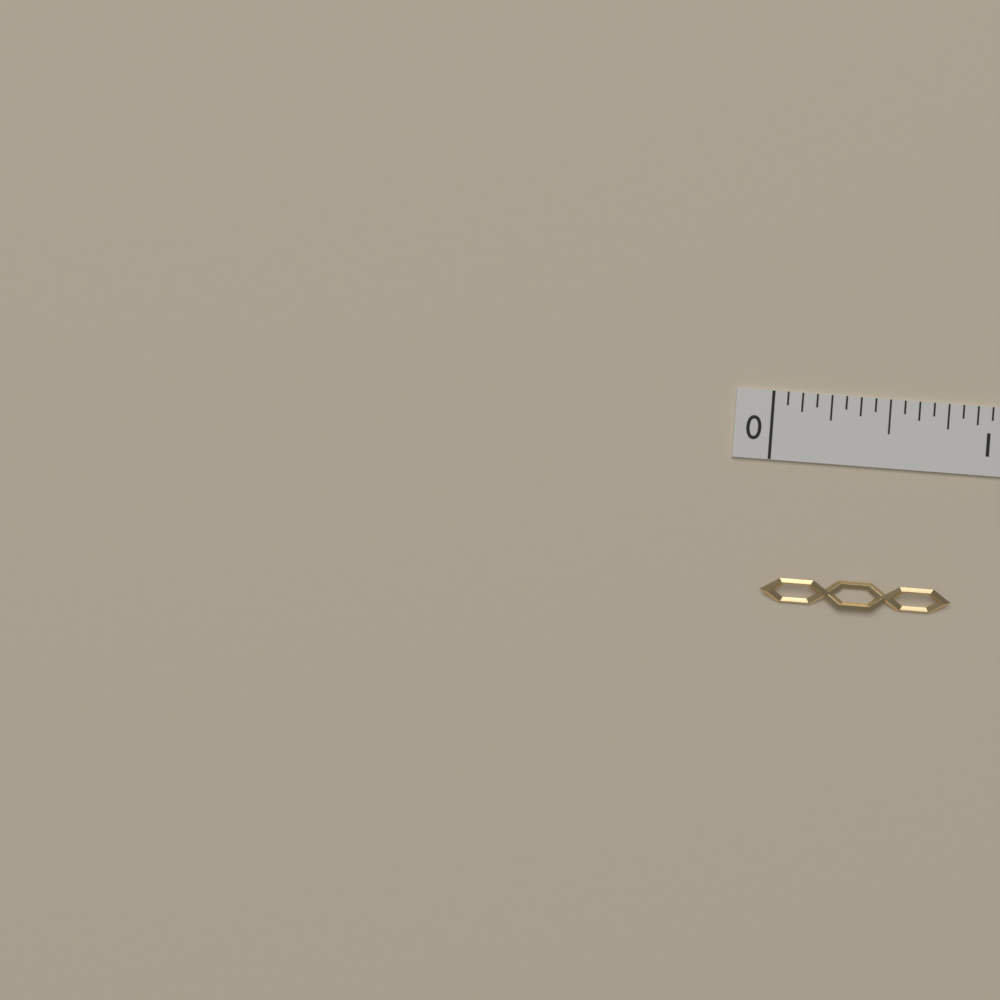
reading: 0.8125 in
